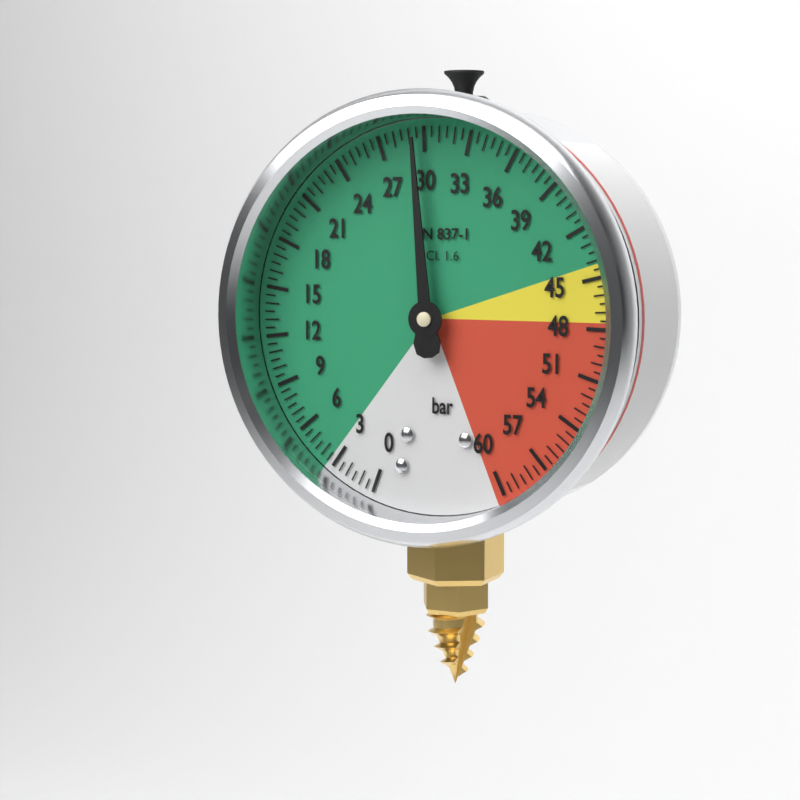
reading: 29.5 bar
